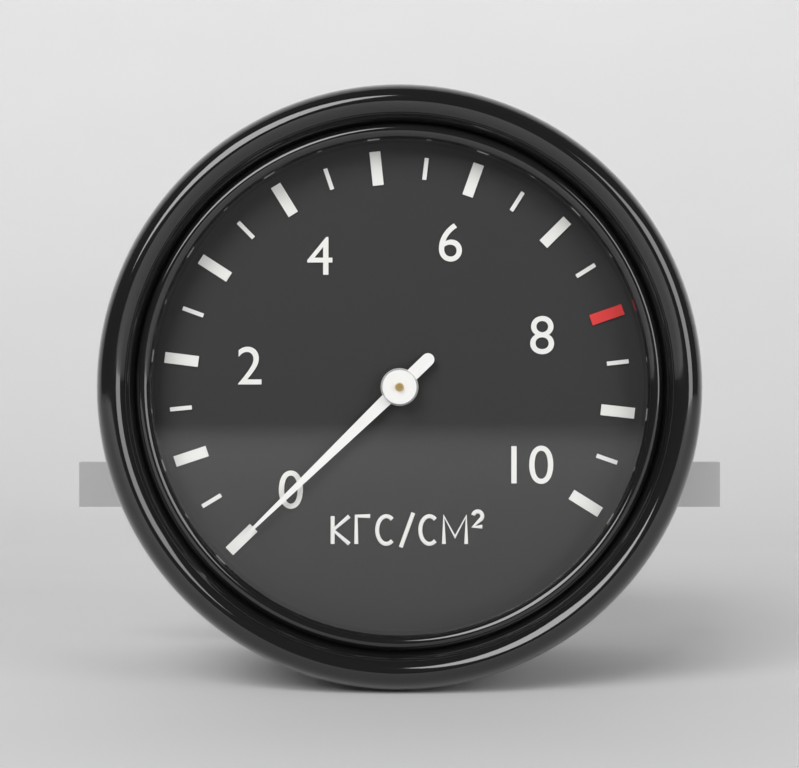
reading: 0.0 кгс/см²
